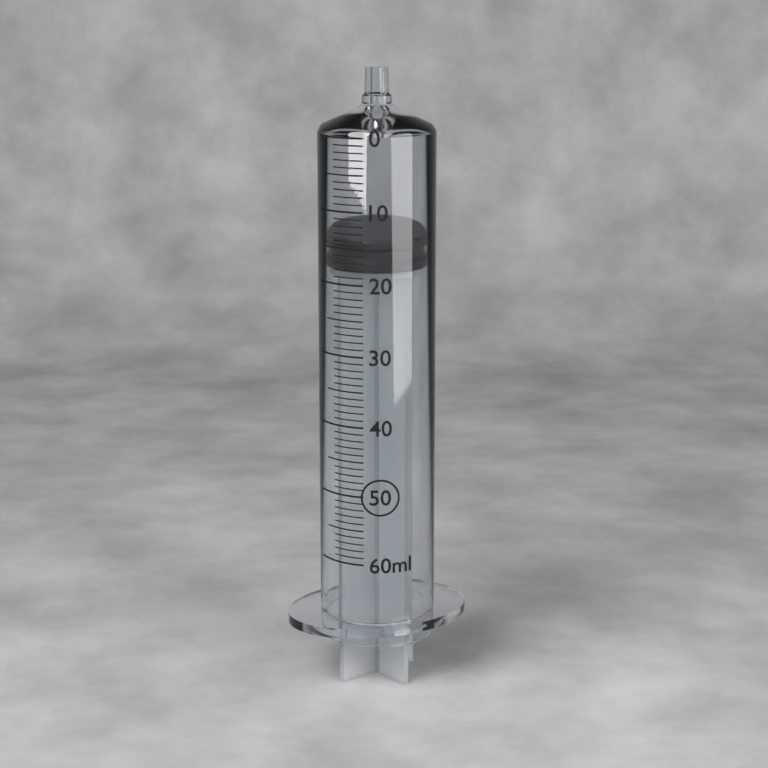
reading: 14 ml
